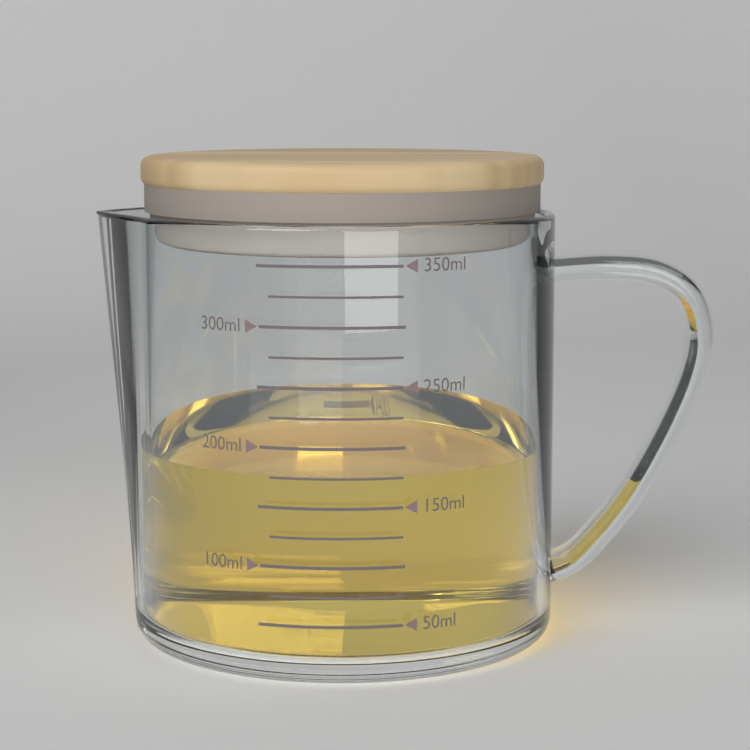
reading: 175 ml
